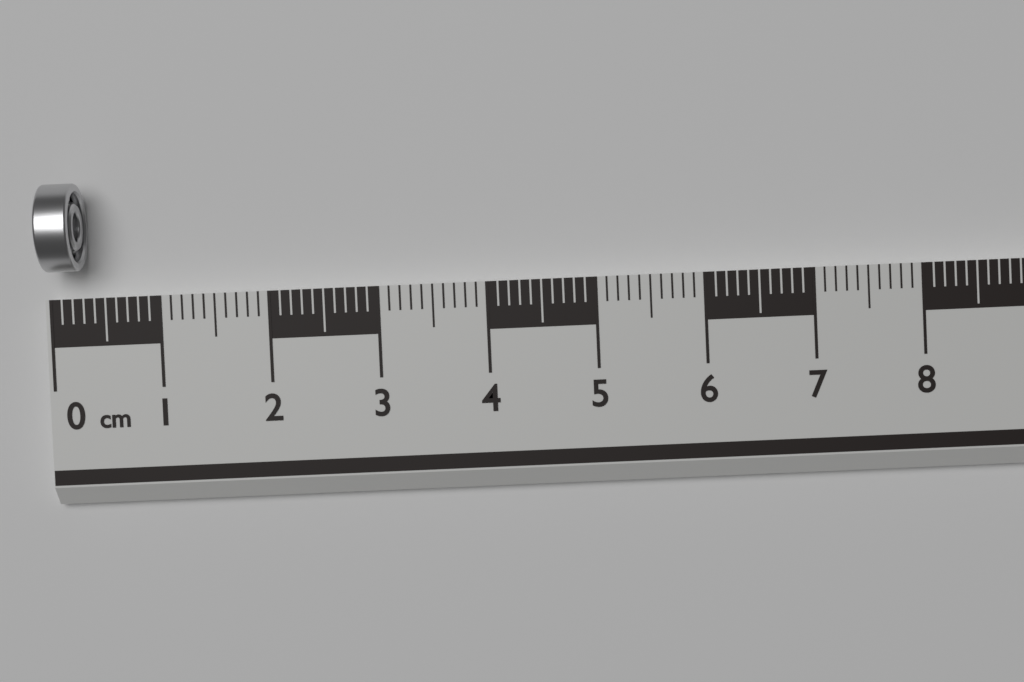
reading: 0.3 cm
